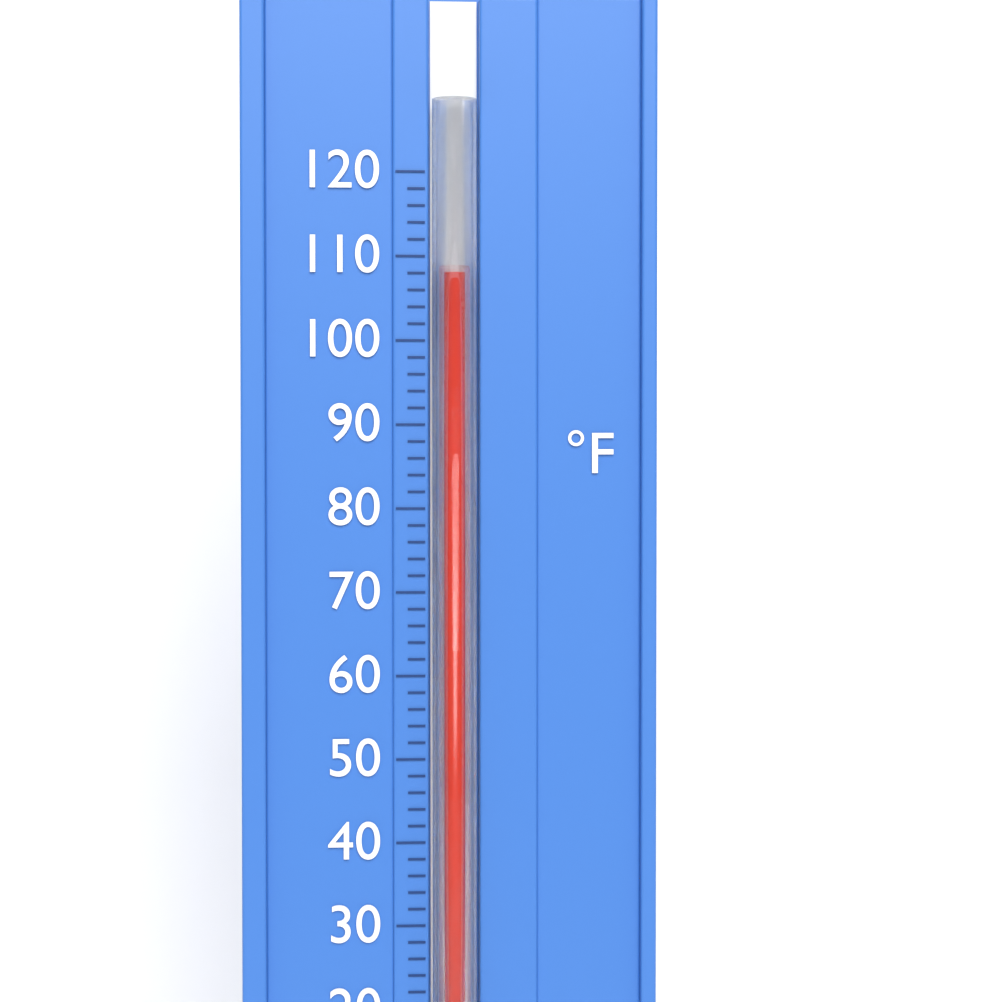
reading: 108 °F
